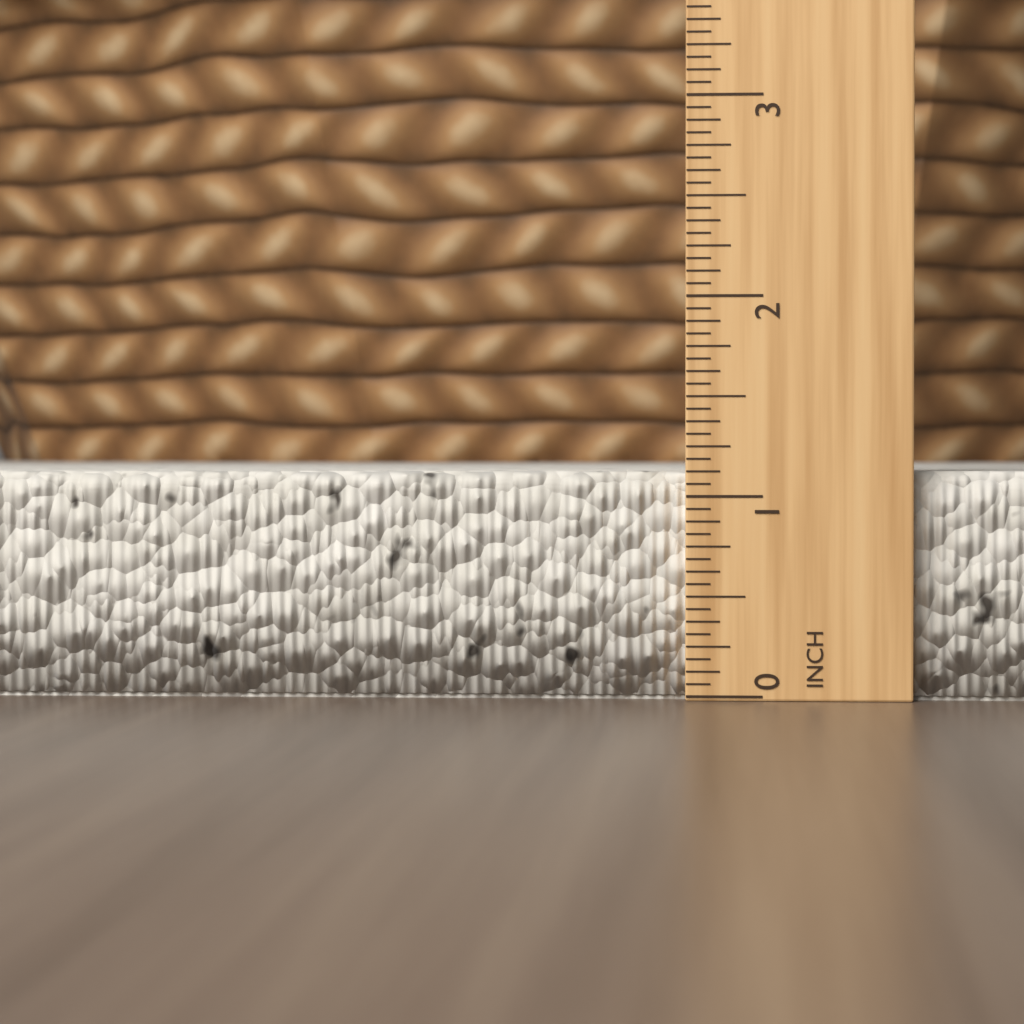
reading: 1.1250 in
